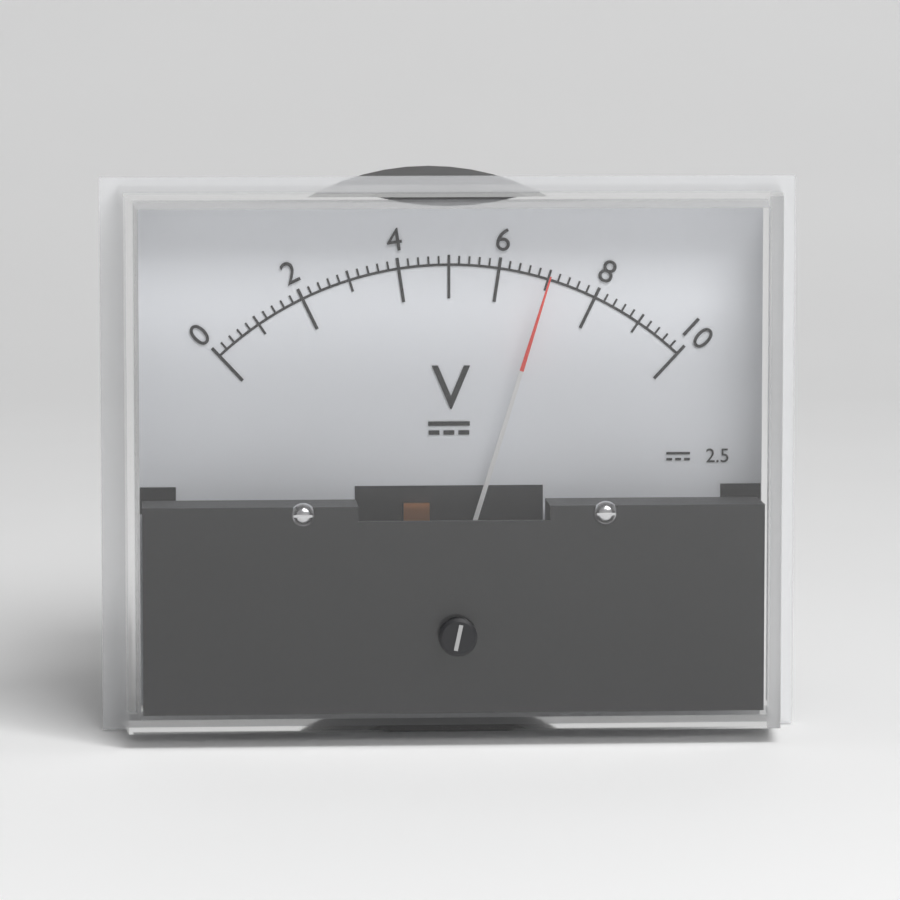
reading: 7.0 V
